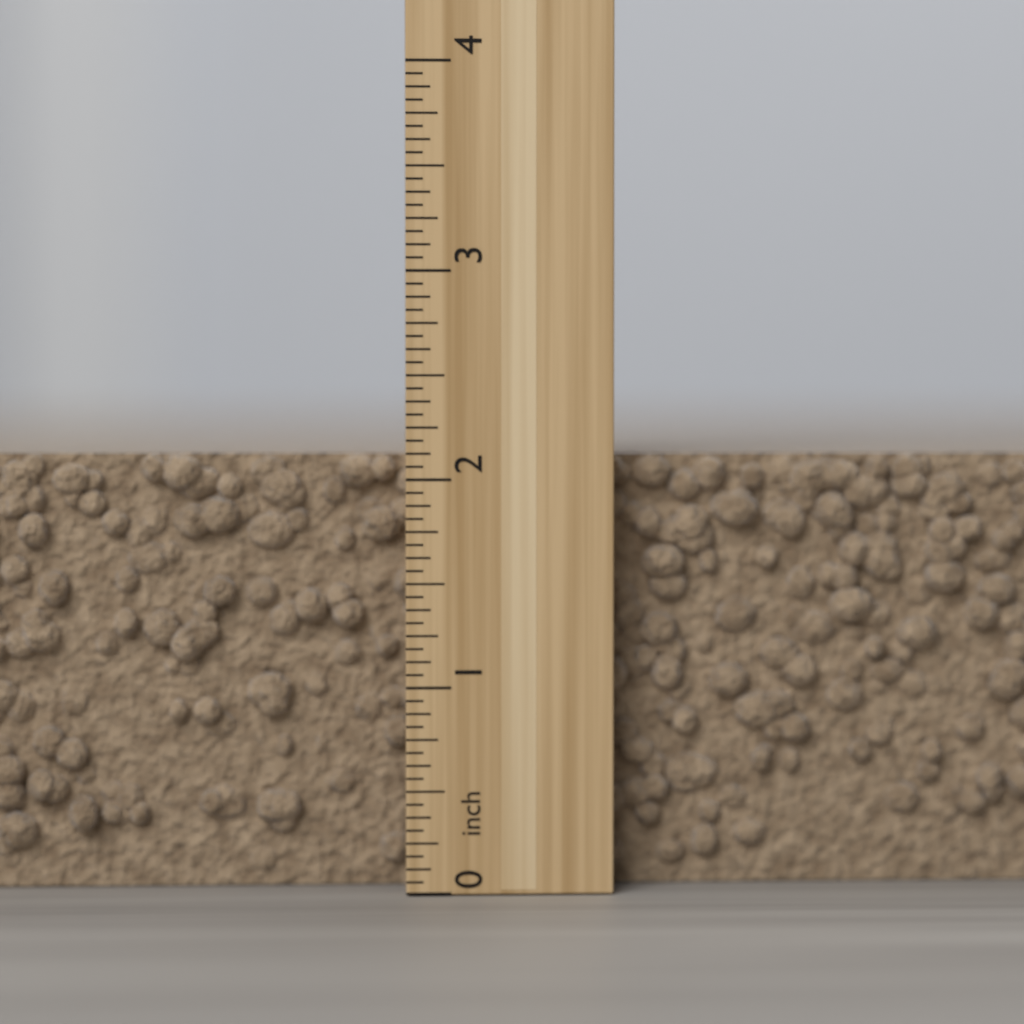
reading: 2.1250 inch
